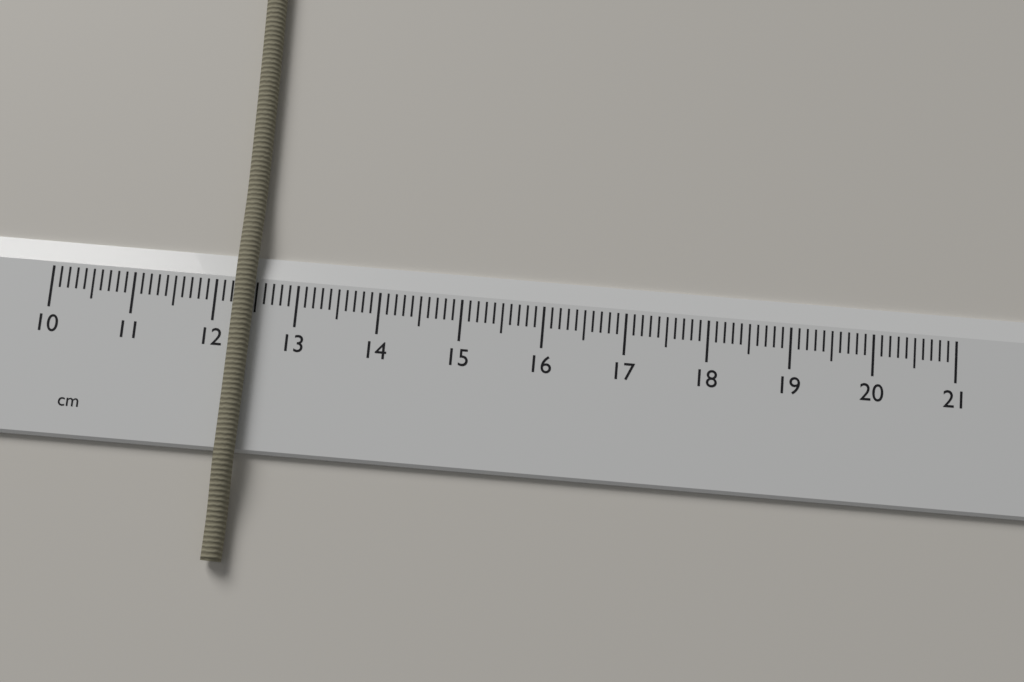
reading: 12.5 cm
